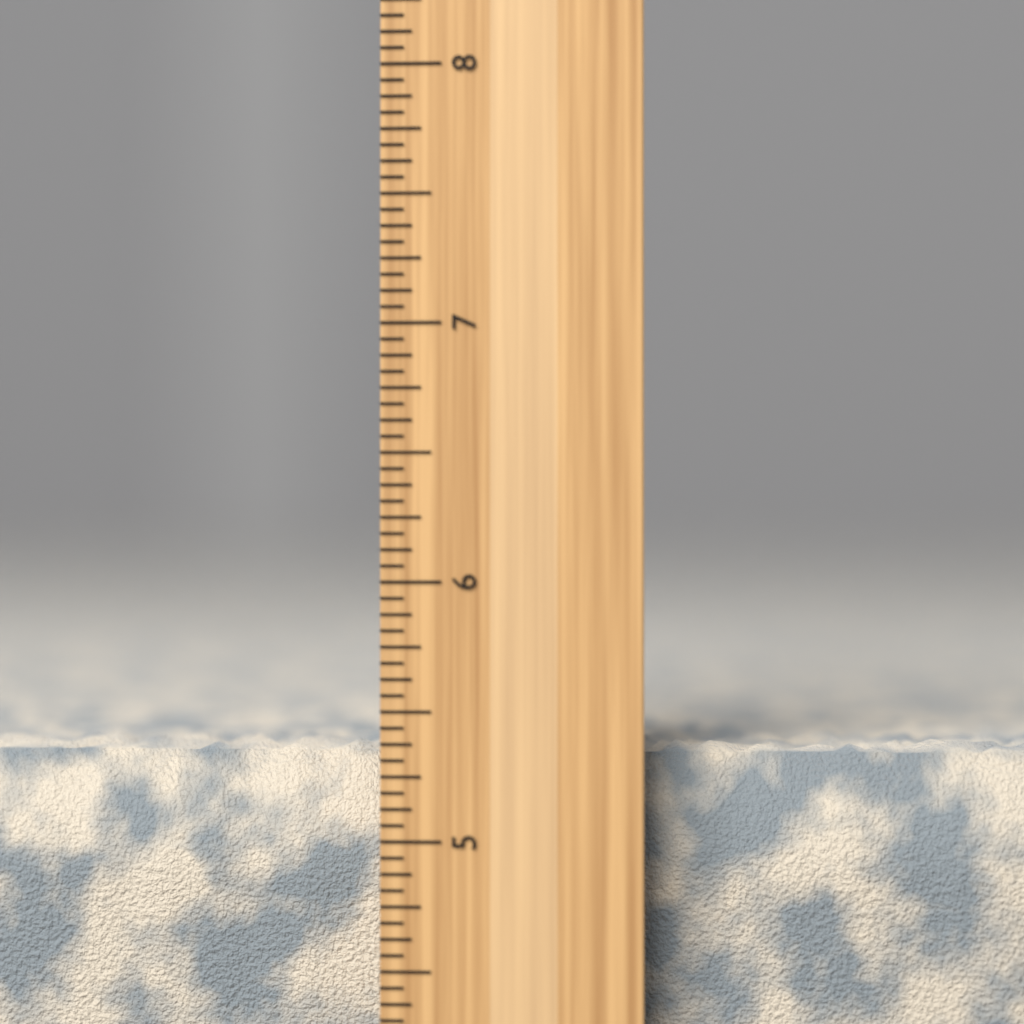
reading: 5.3750 inch
